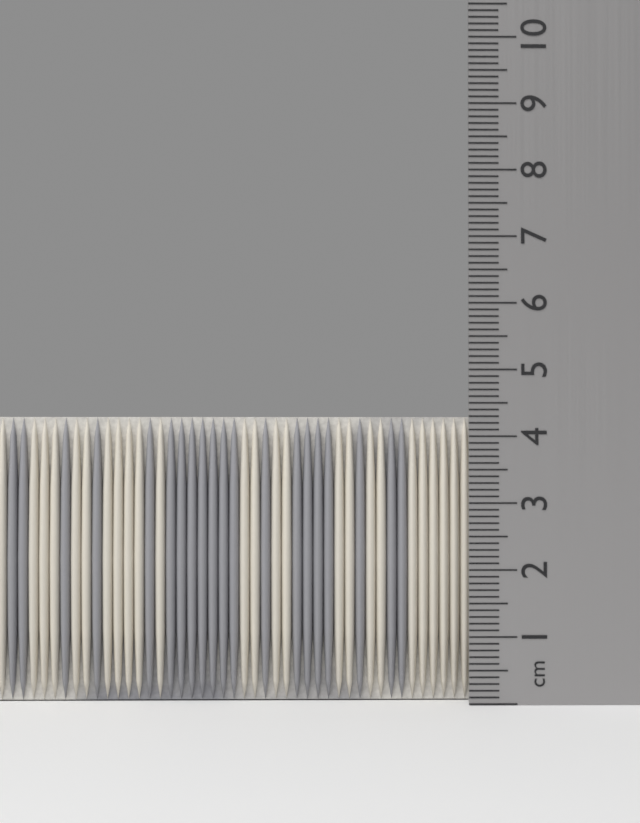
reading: 4.3 cm
